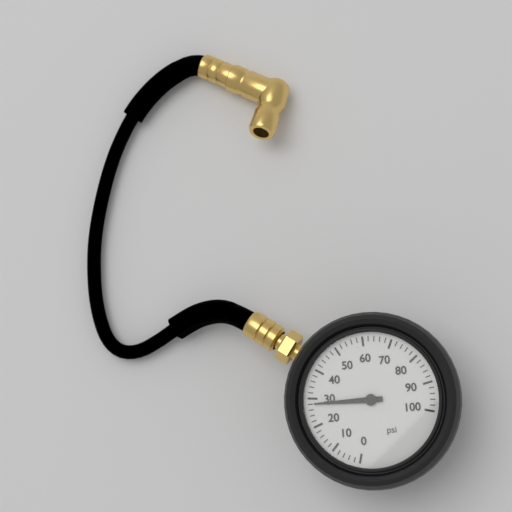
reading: 28 psi
